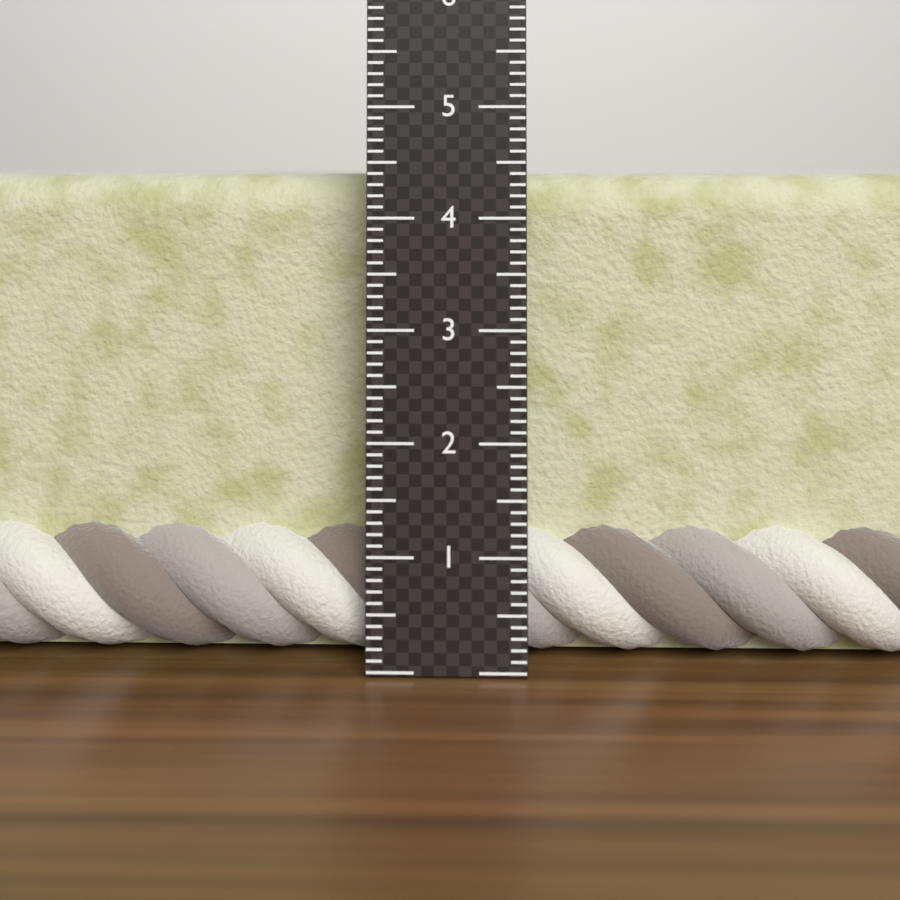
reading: 4.4 cm
